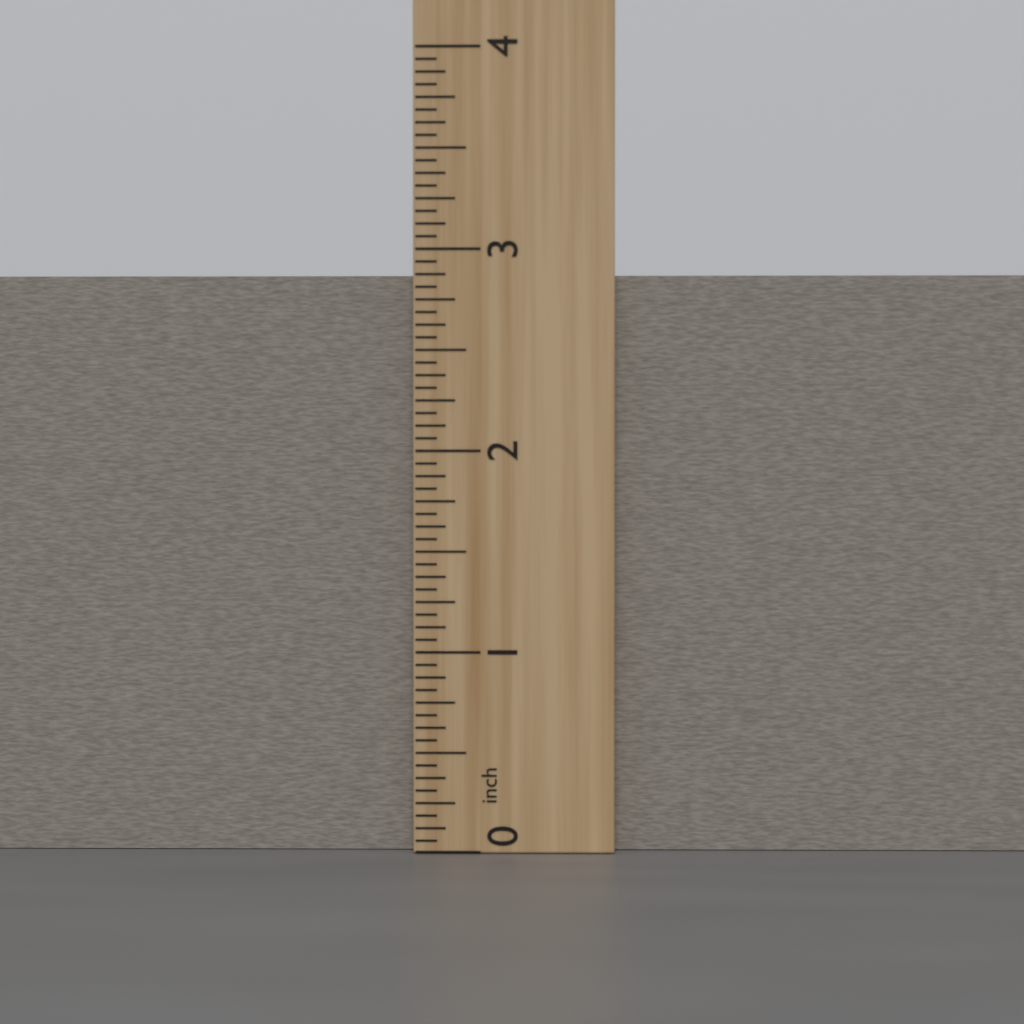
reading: 2.8750 inch
